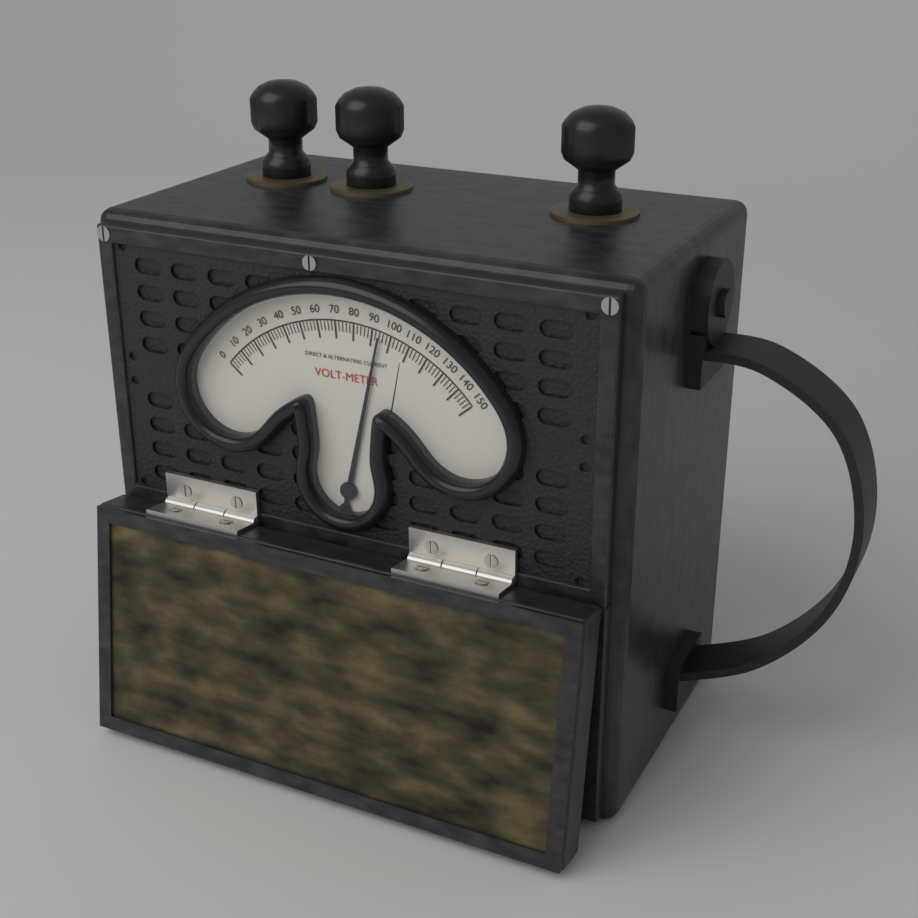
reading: 94 V
